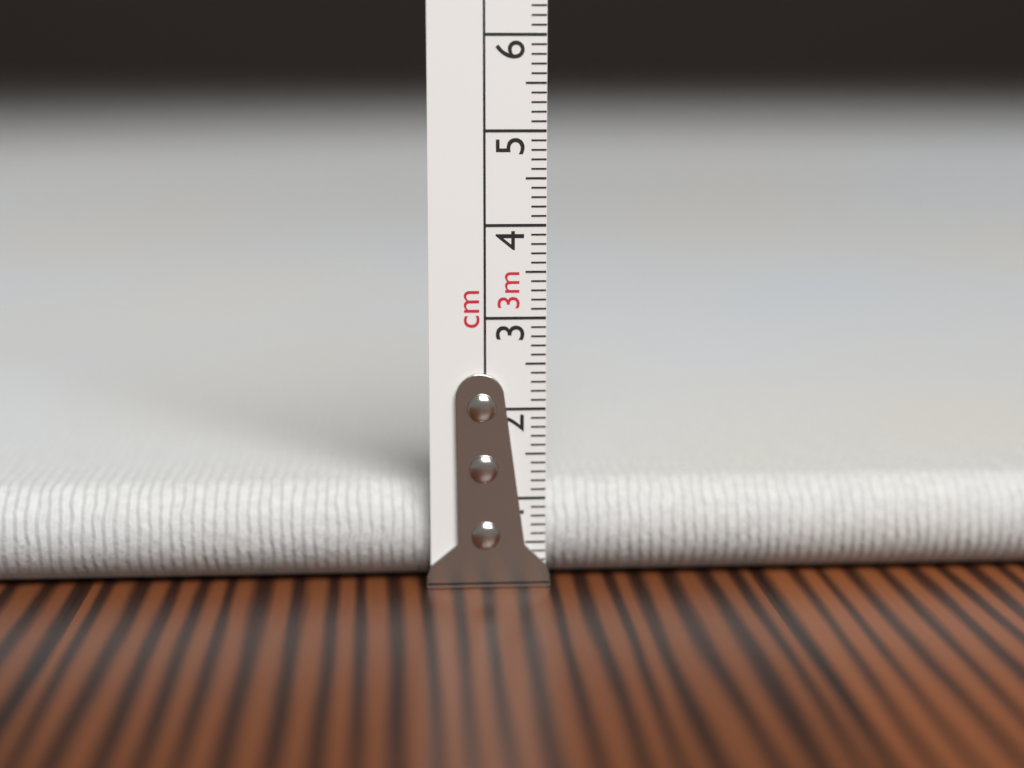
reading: 1.1 cm
